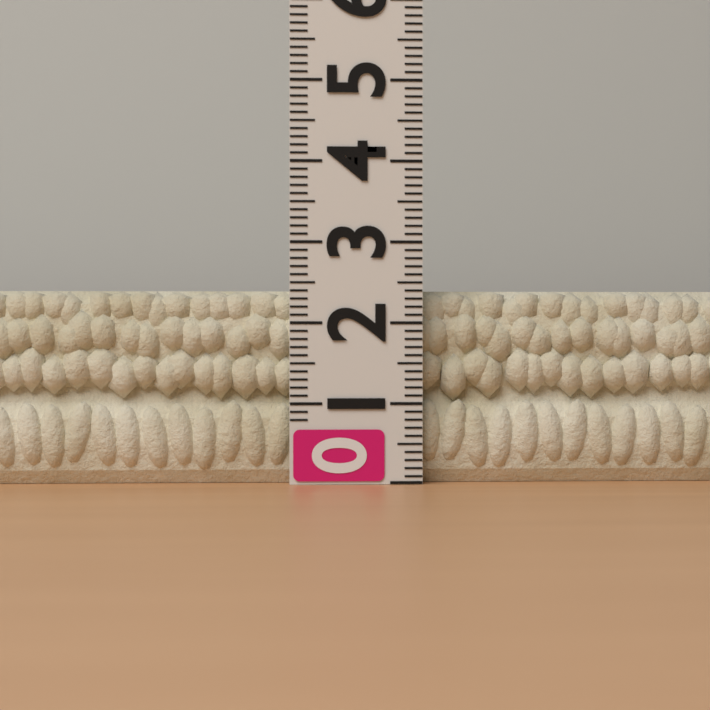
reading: 2.4 (no unit)
